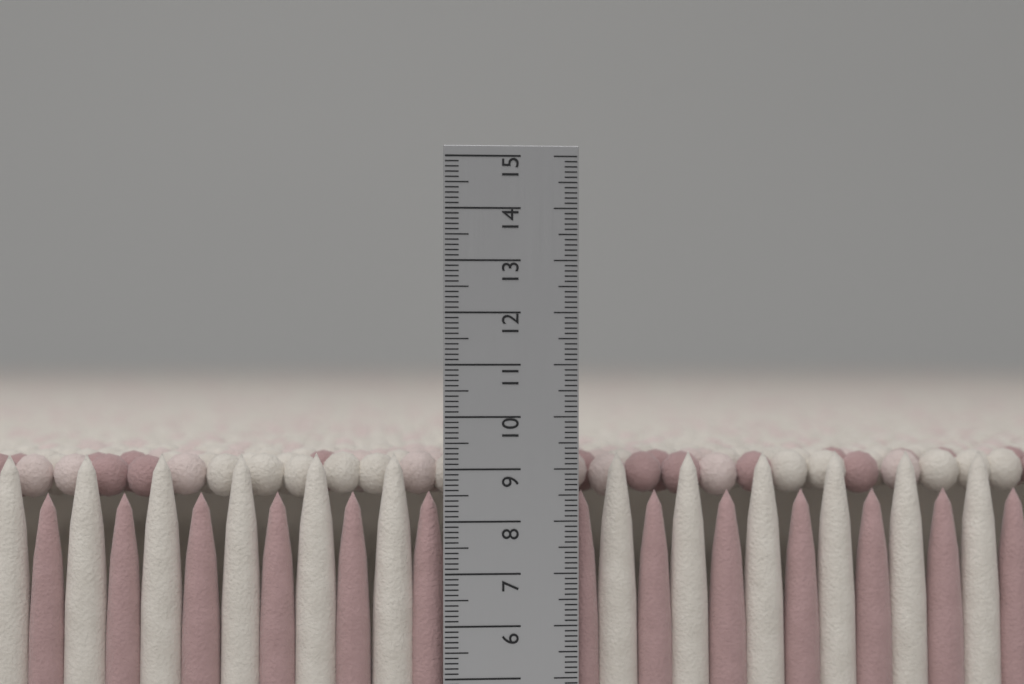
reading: 9.3 cm
